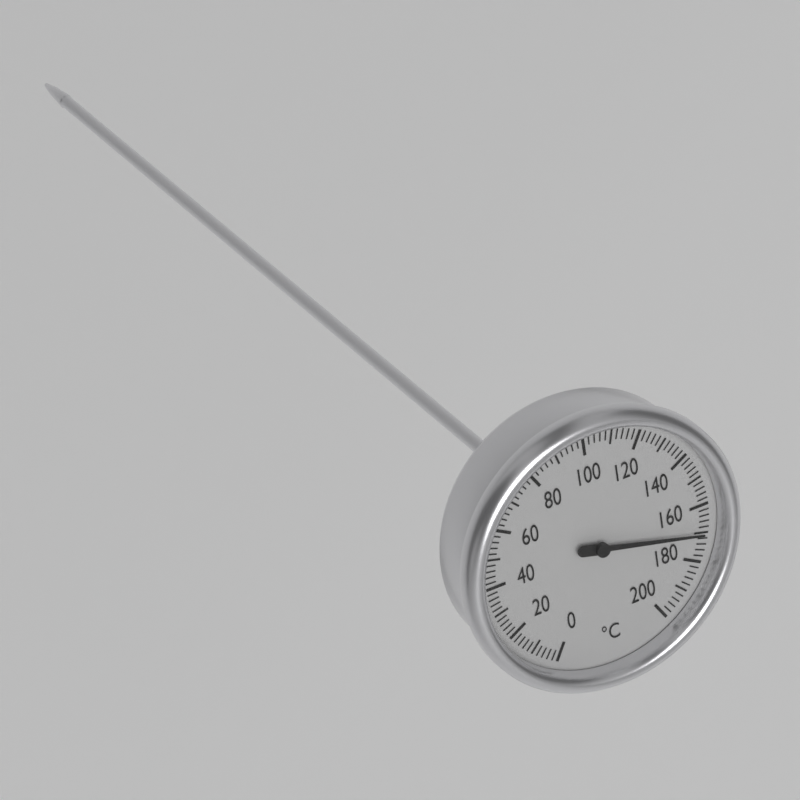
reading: 170 °C
